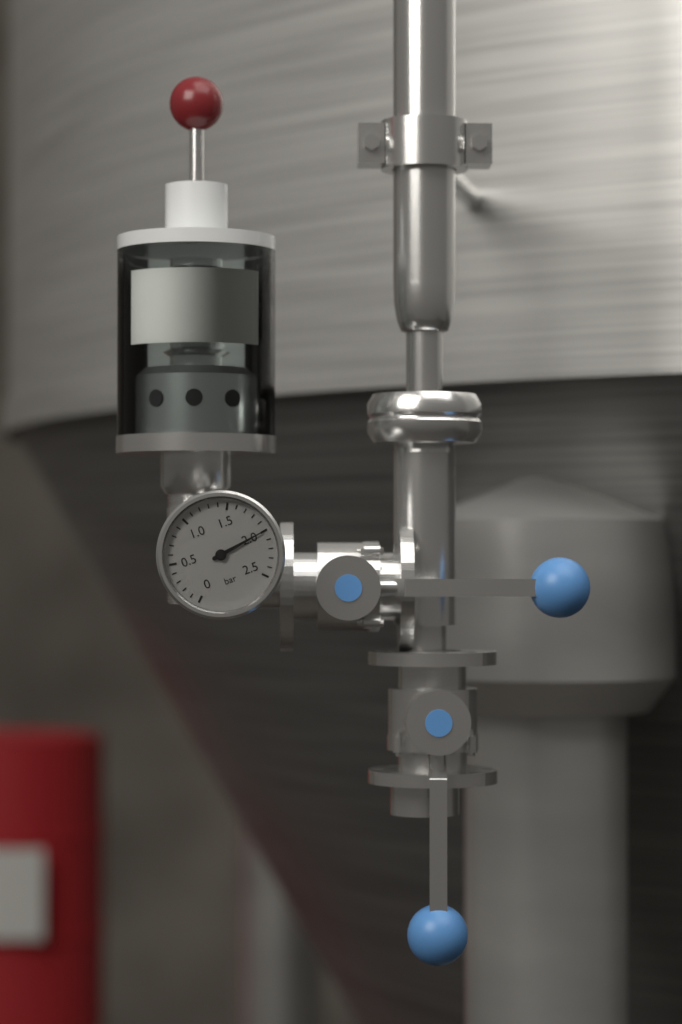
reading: 2.0 bar
